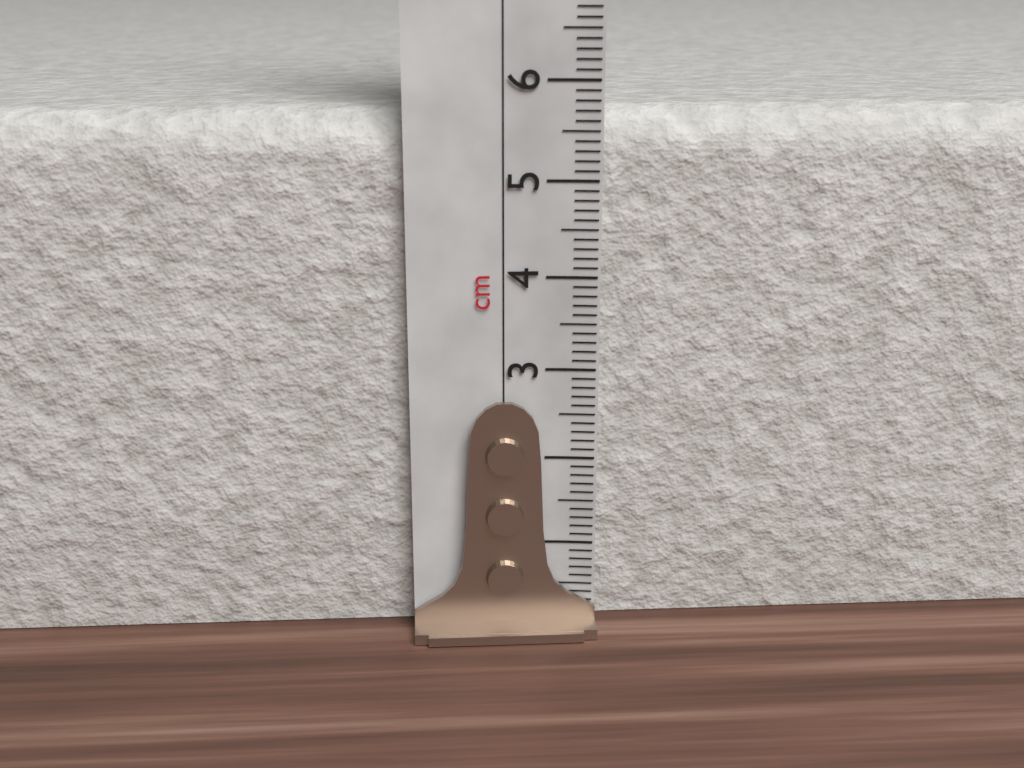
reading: 5.7 cm
